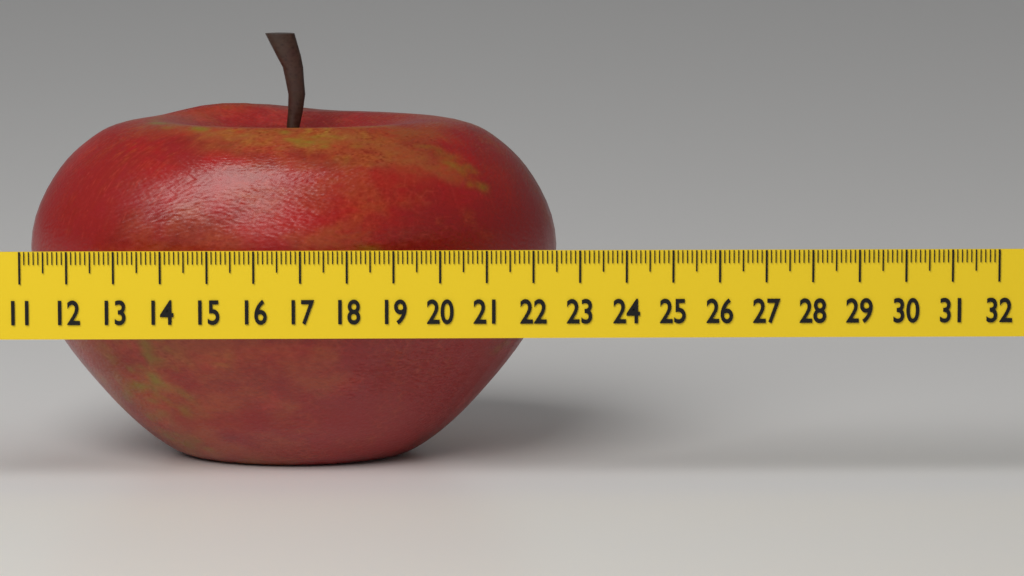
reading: 22.6 (no unit)
